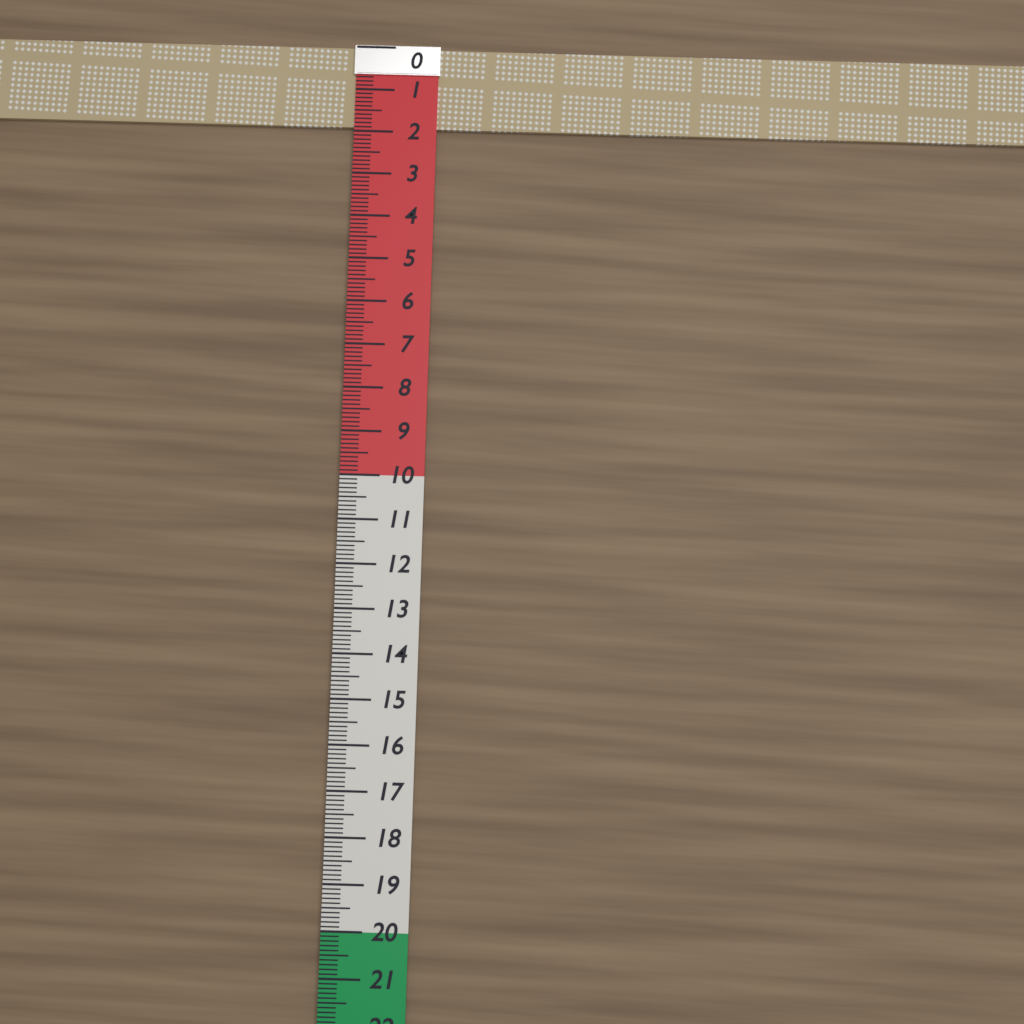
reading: 1.9 (no unit)
